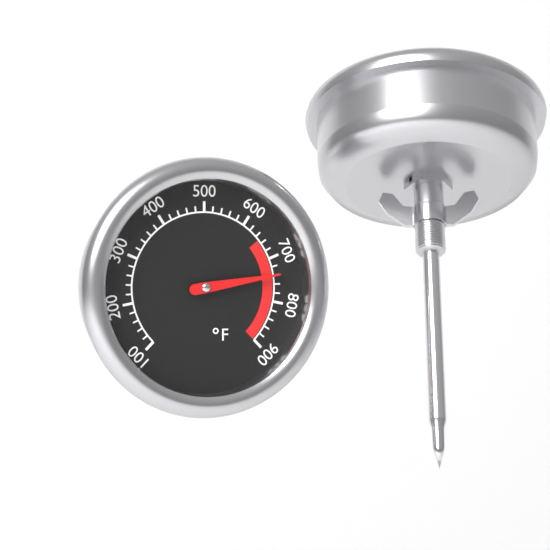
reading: 740 °F
